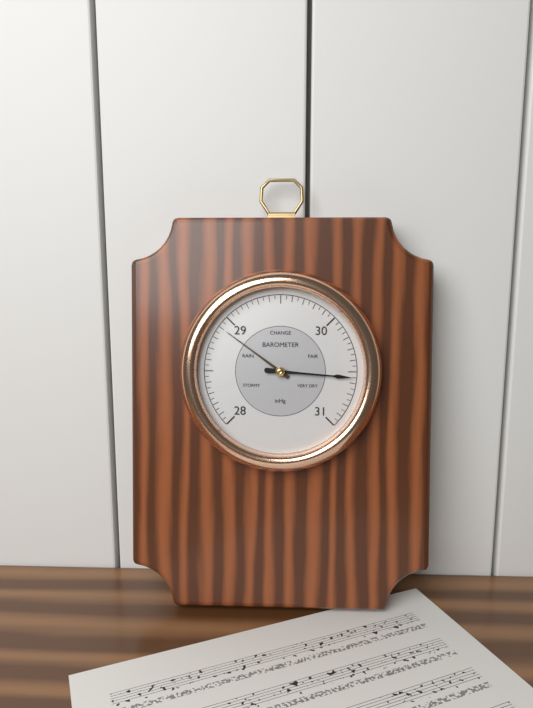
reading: 30.55 inHg
